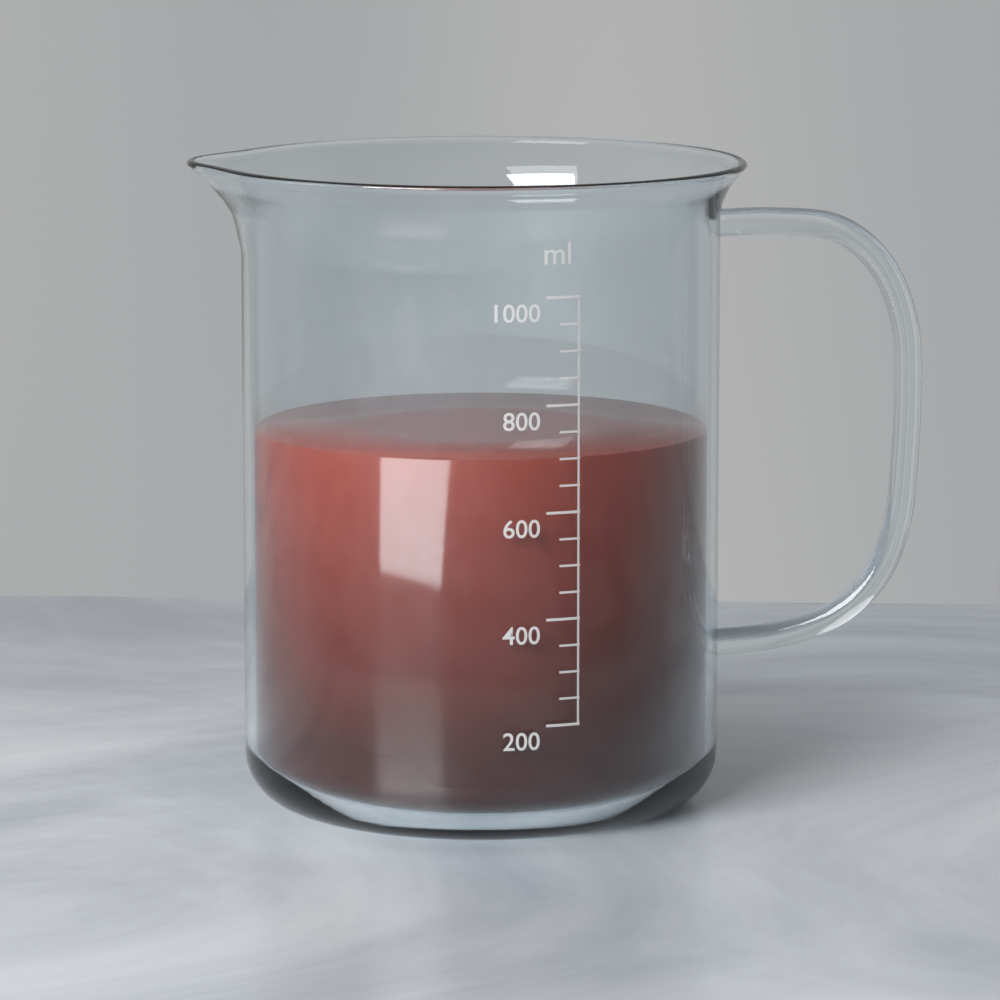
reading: 700 ml
